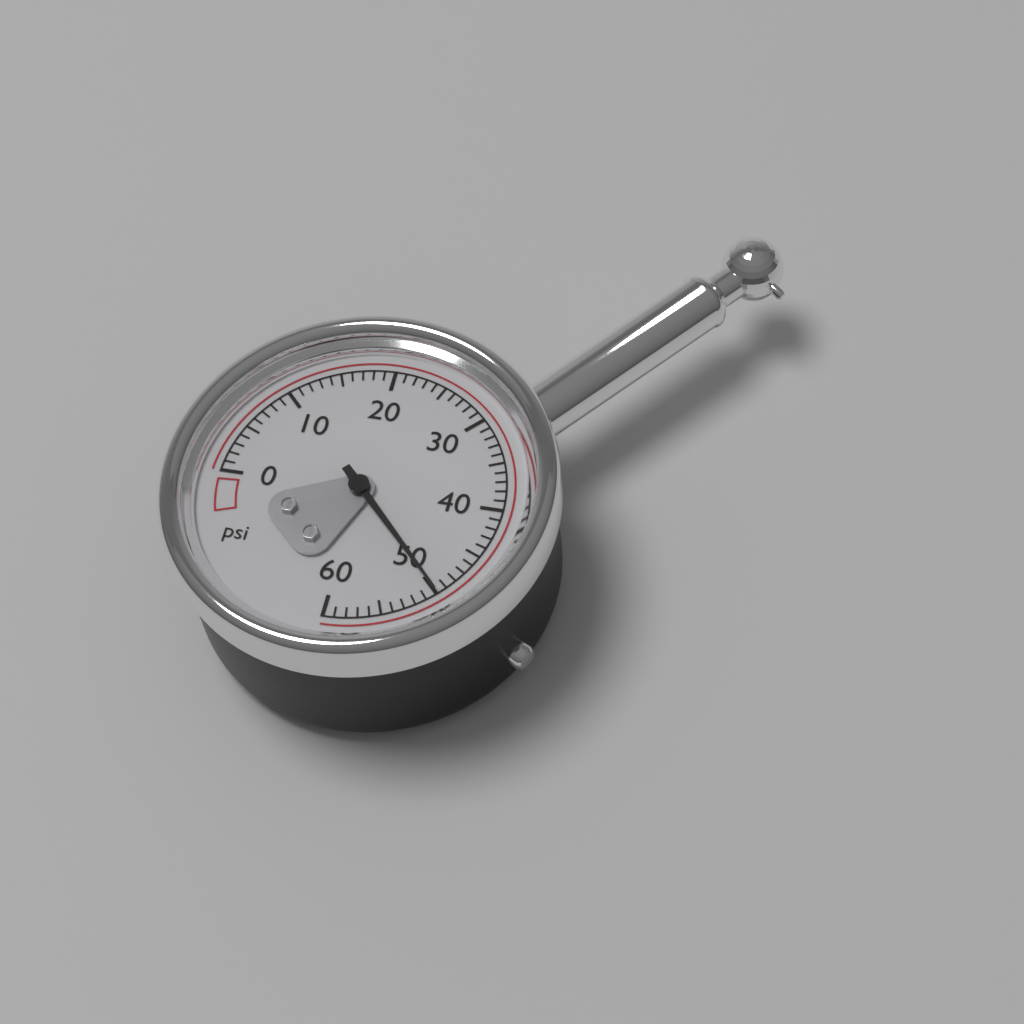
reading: 50 psi
